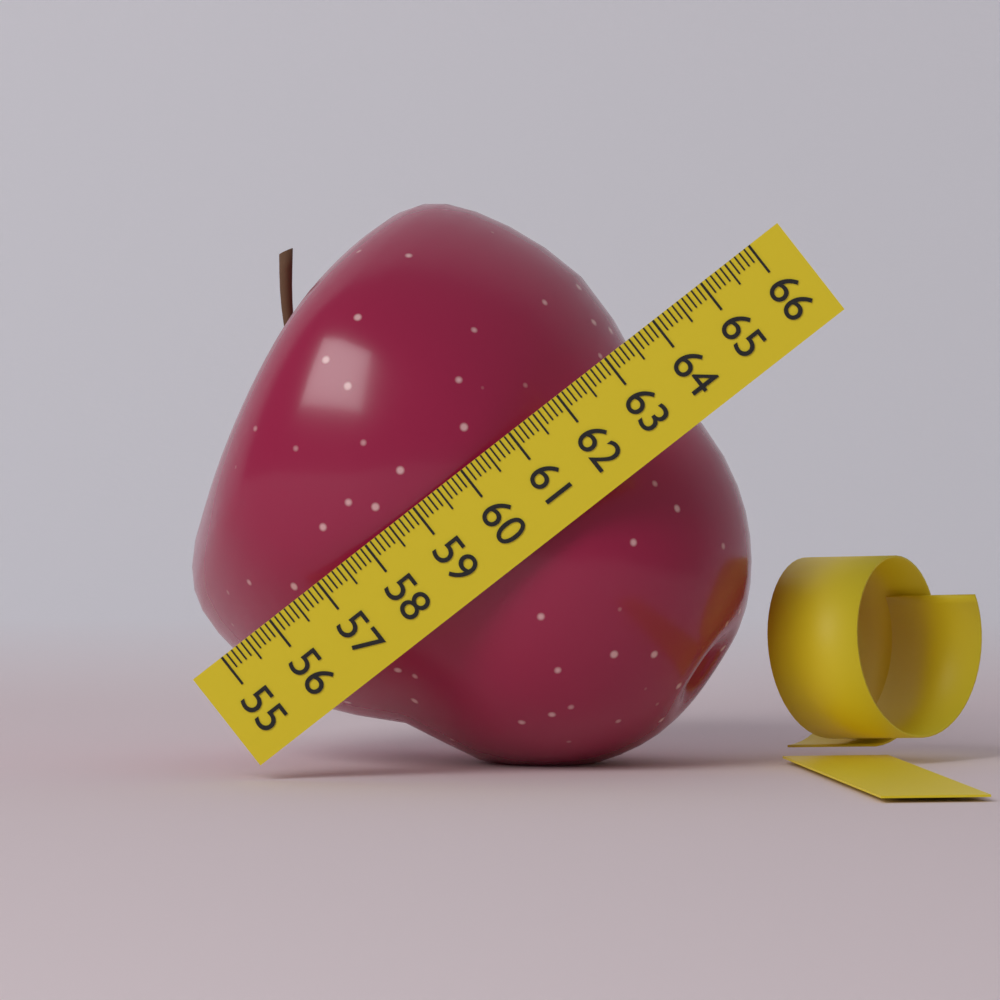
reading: 63.6 (no unit)
